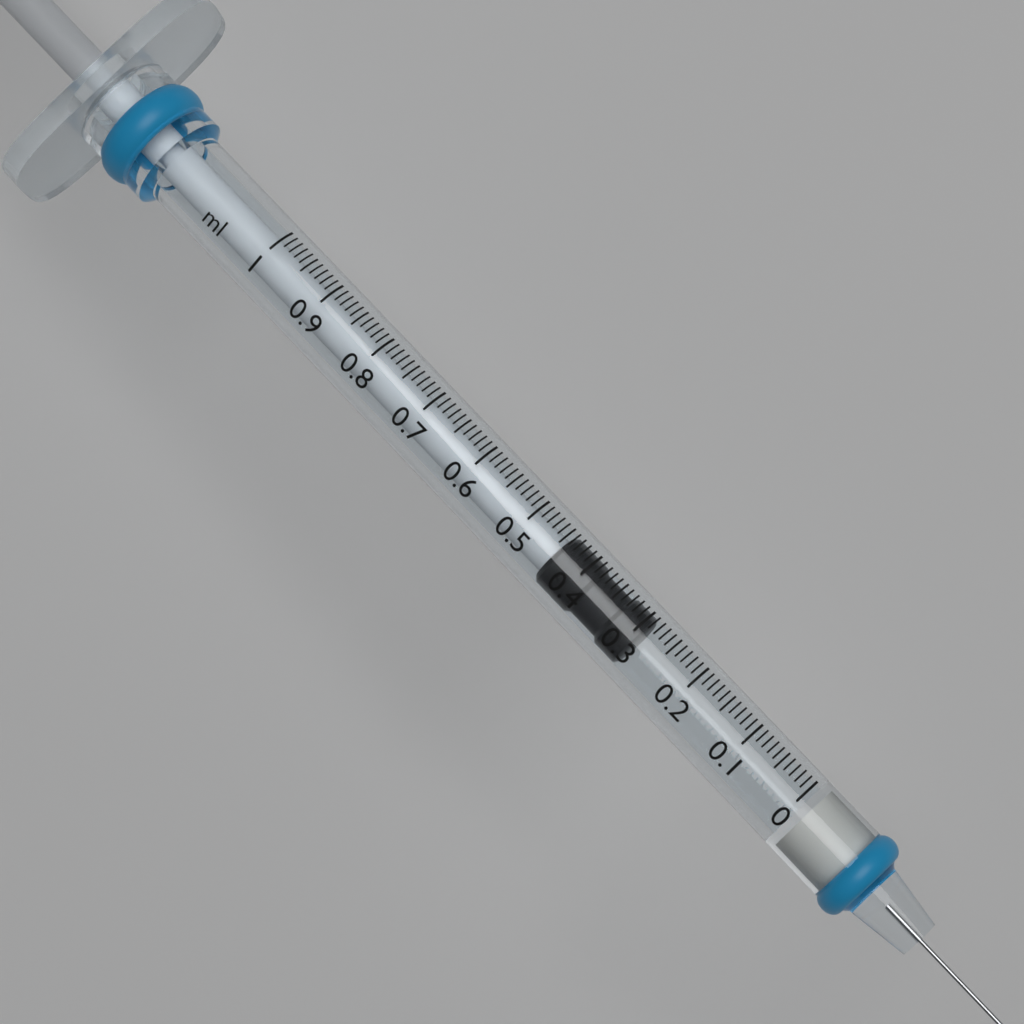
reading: 0.29 ml
